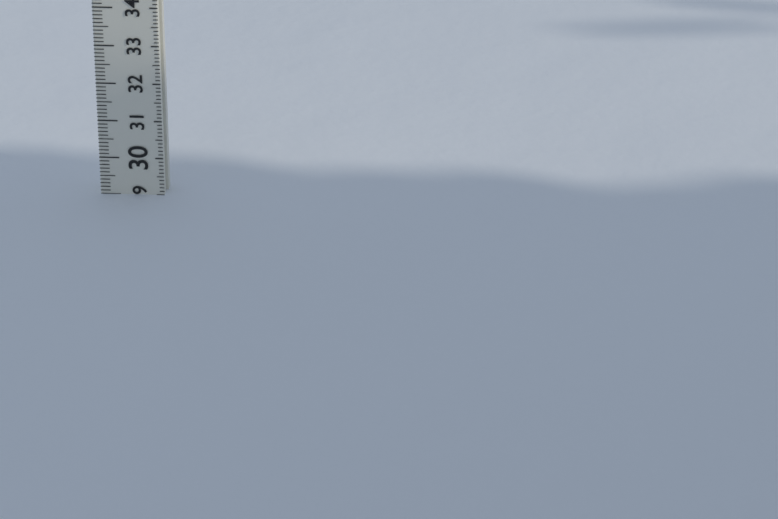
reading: 29.0 (no unit)
